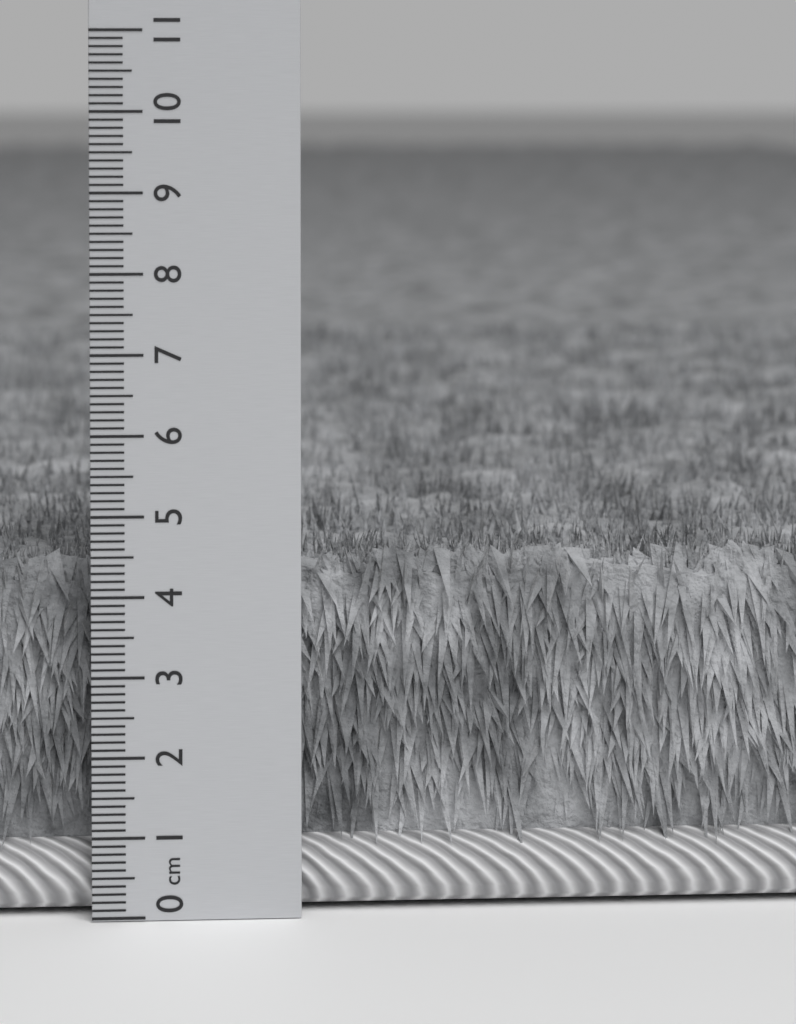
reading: 4.6 cm
